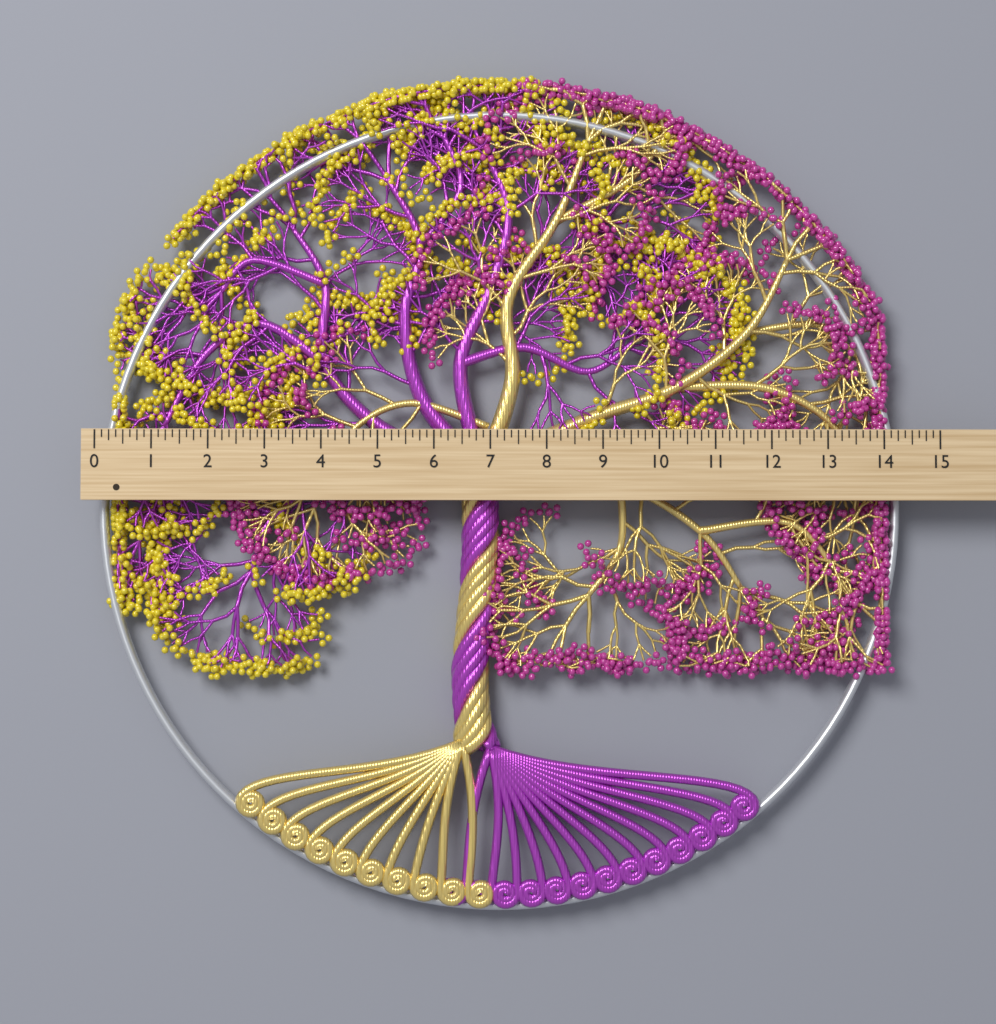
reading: 14.375 (no unit)
